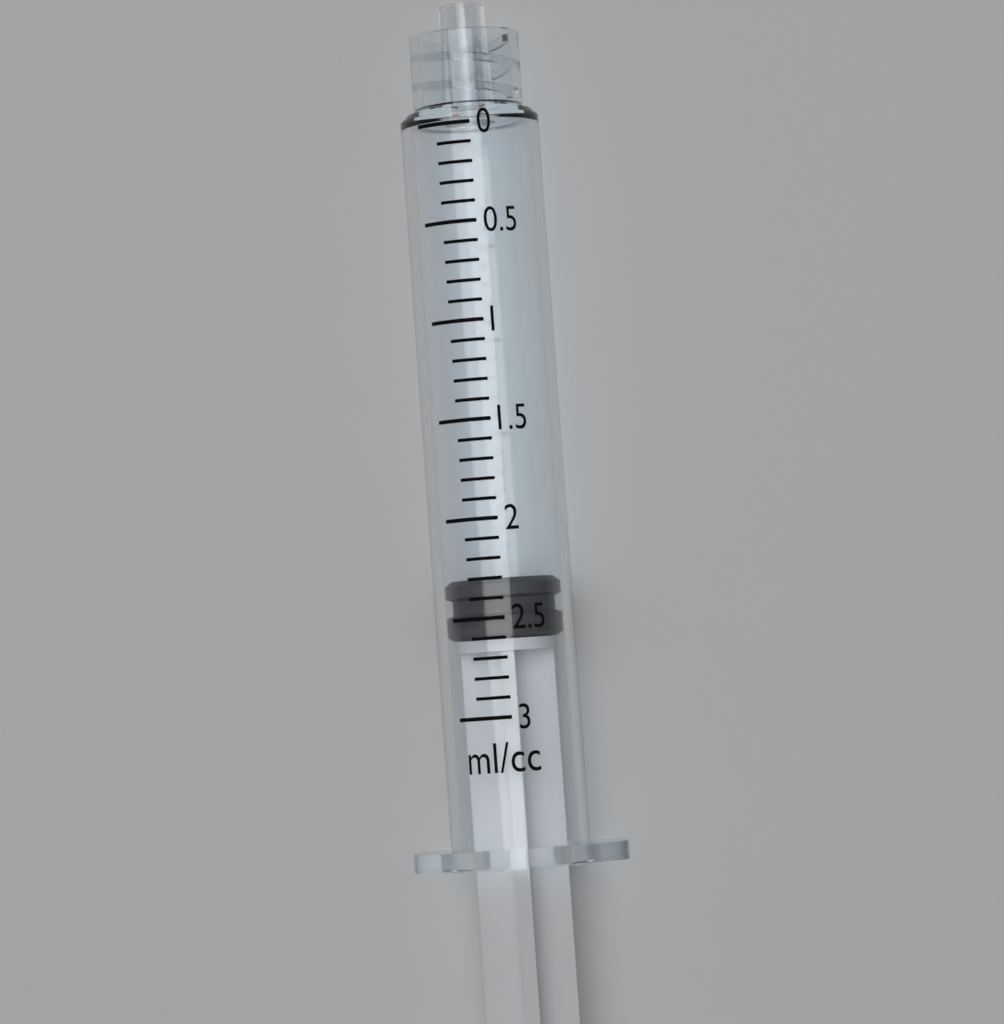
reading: 2.3 ml
